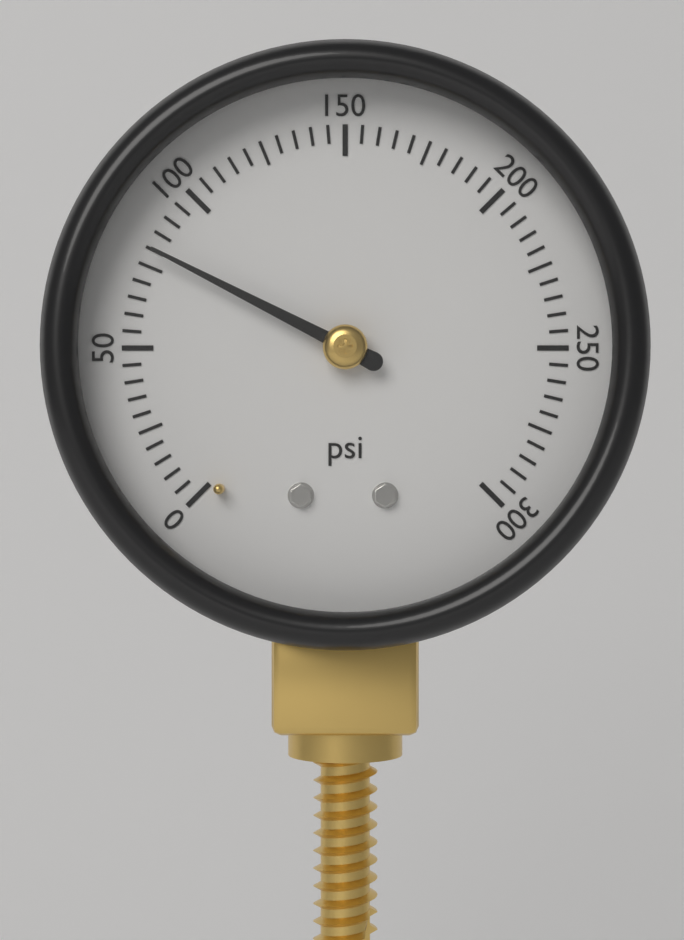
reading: 80 psi
